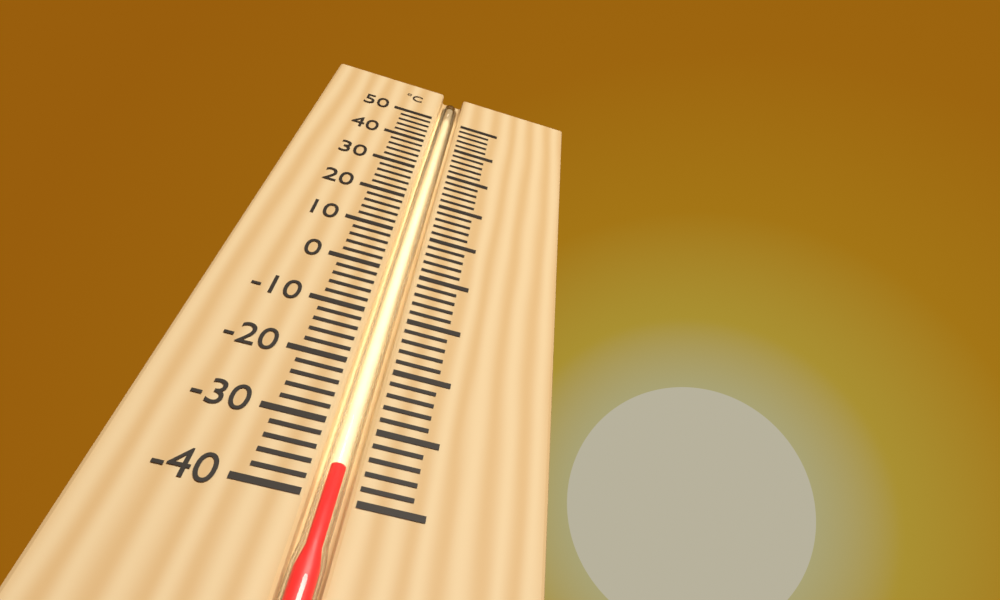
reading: -36 °C
